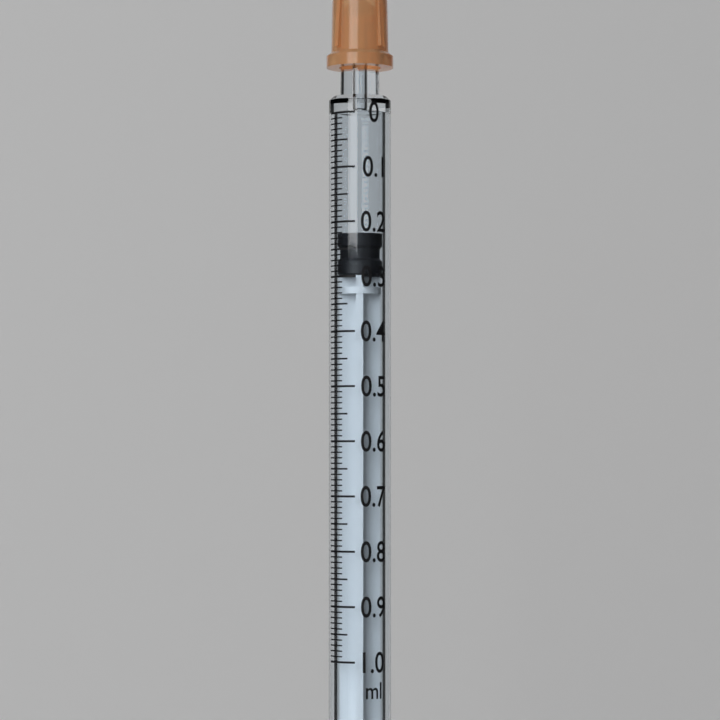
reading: 0.22 ml
